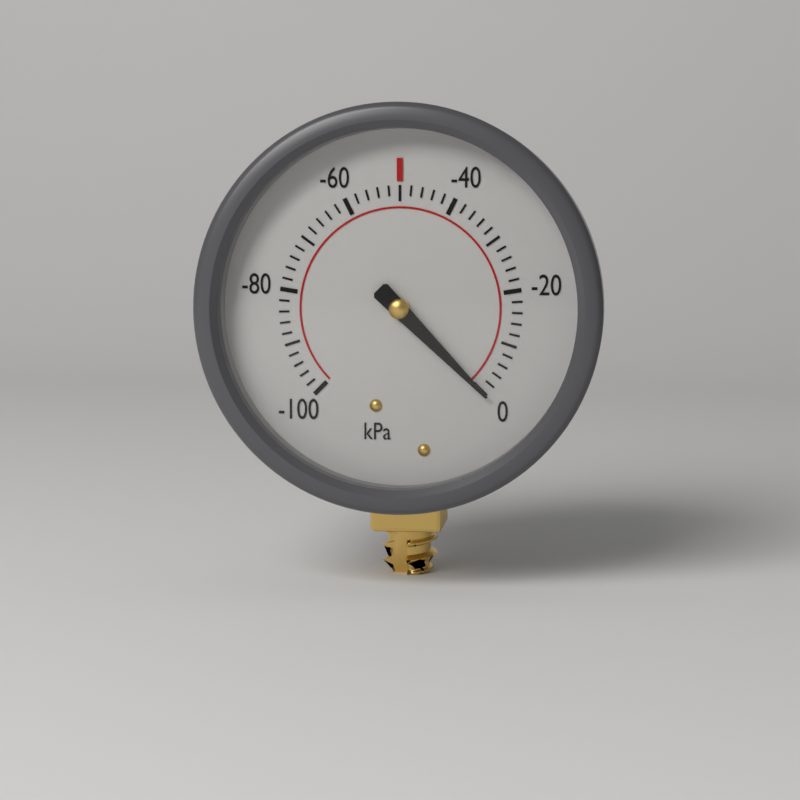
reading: 0 kPa
